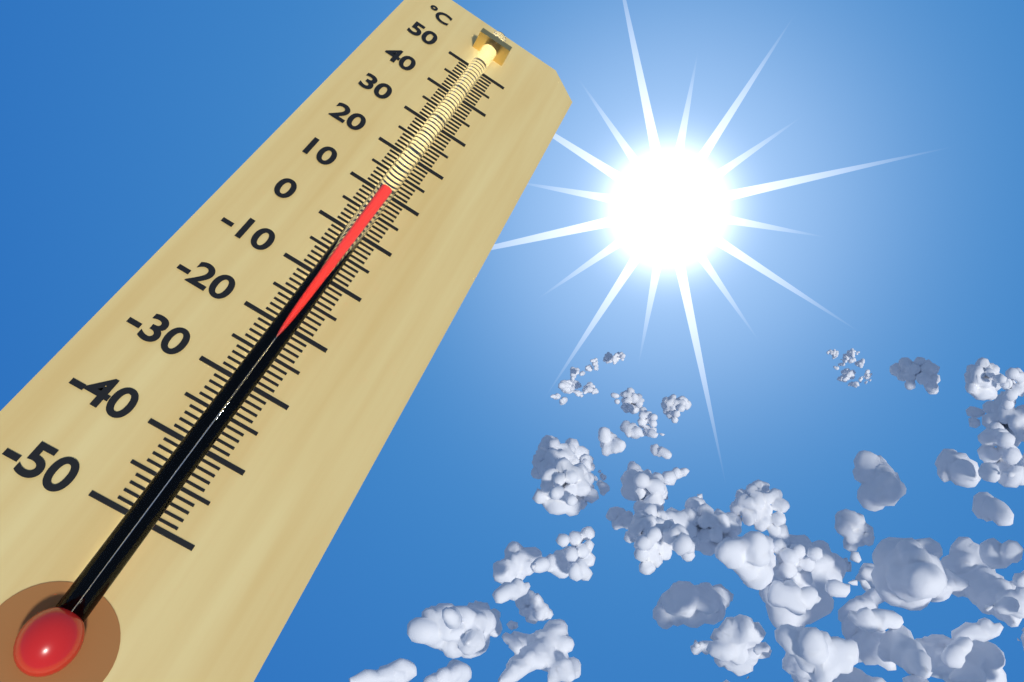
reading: 9 °C
